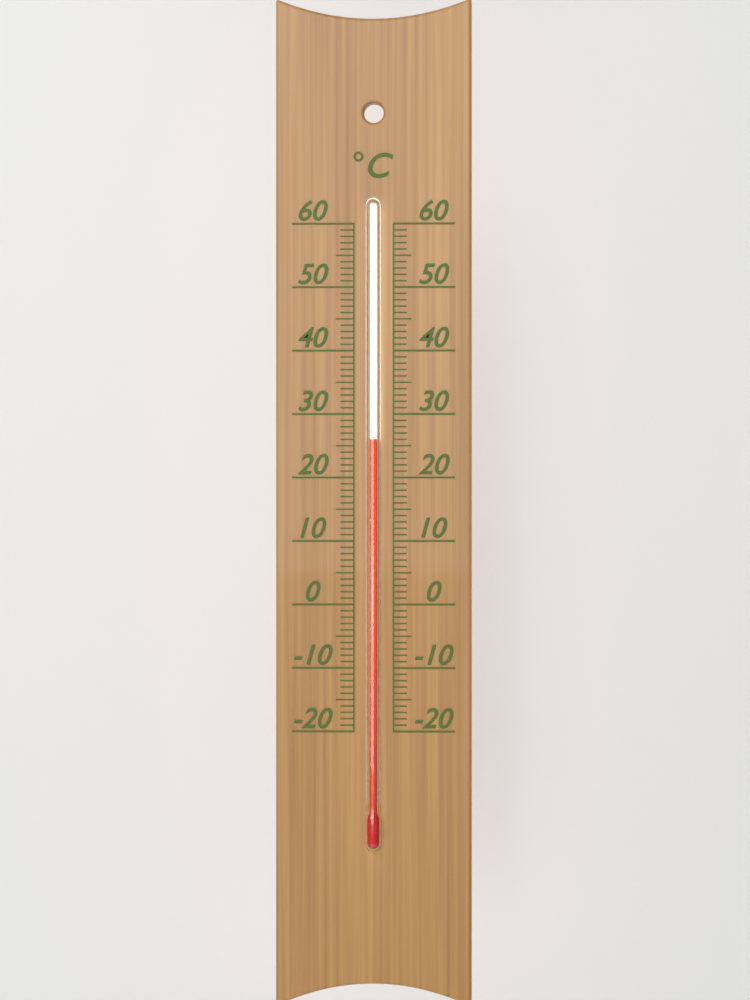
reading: 26 °C
